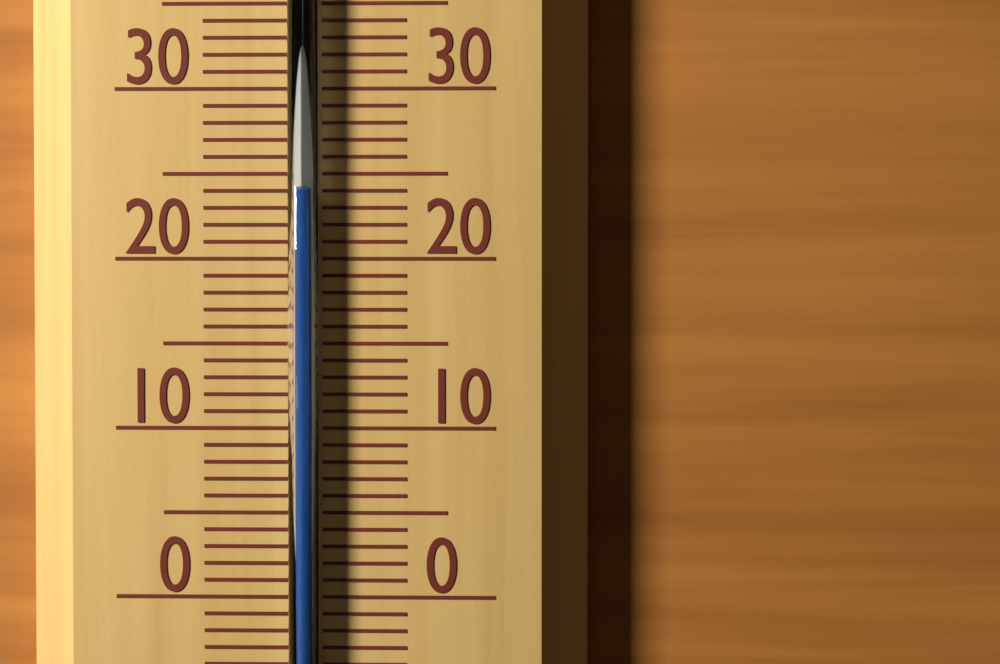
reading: 24 °C
